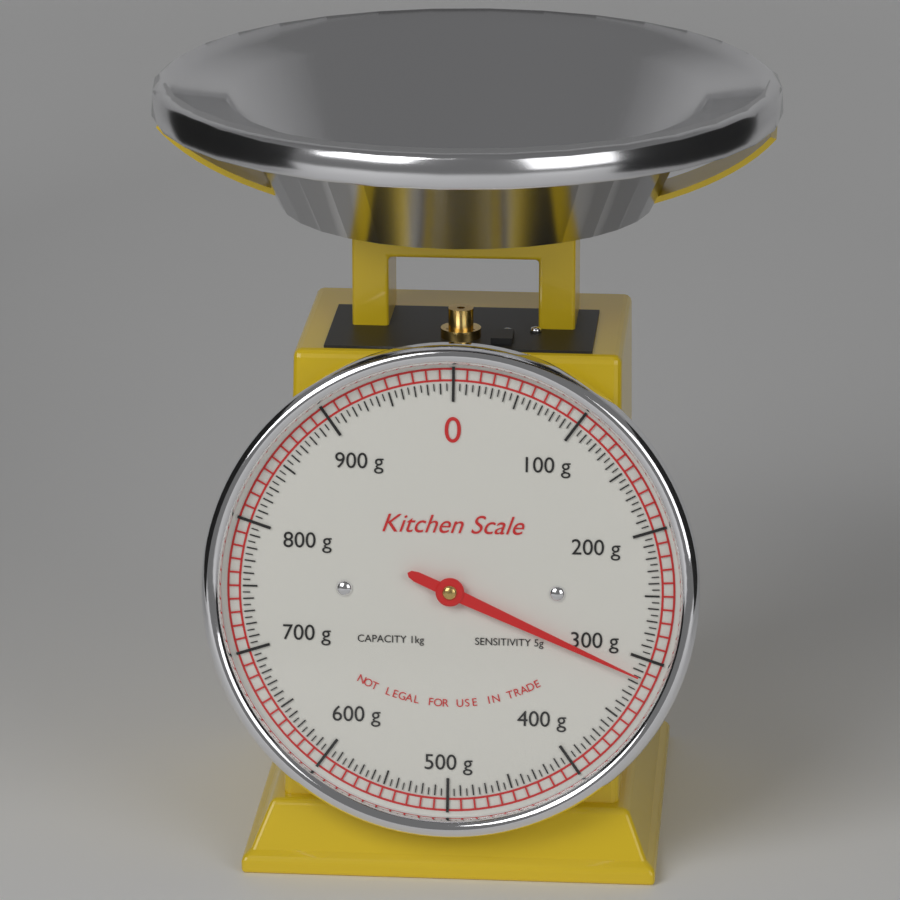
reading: 315 g
